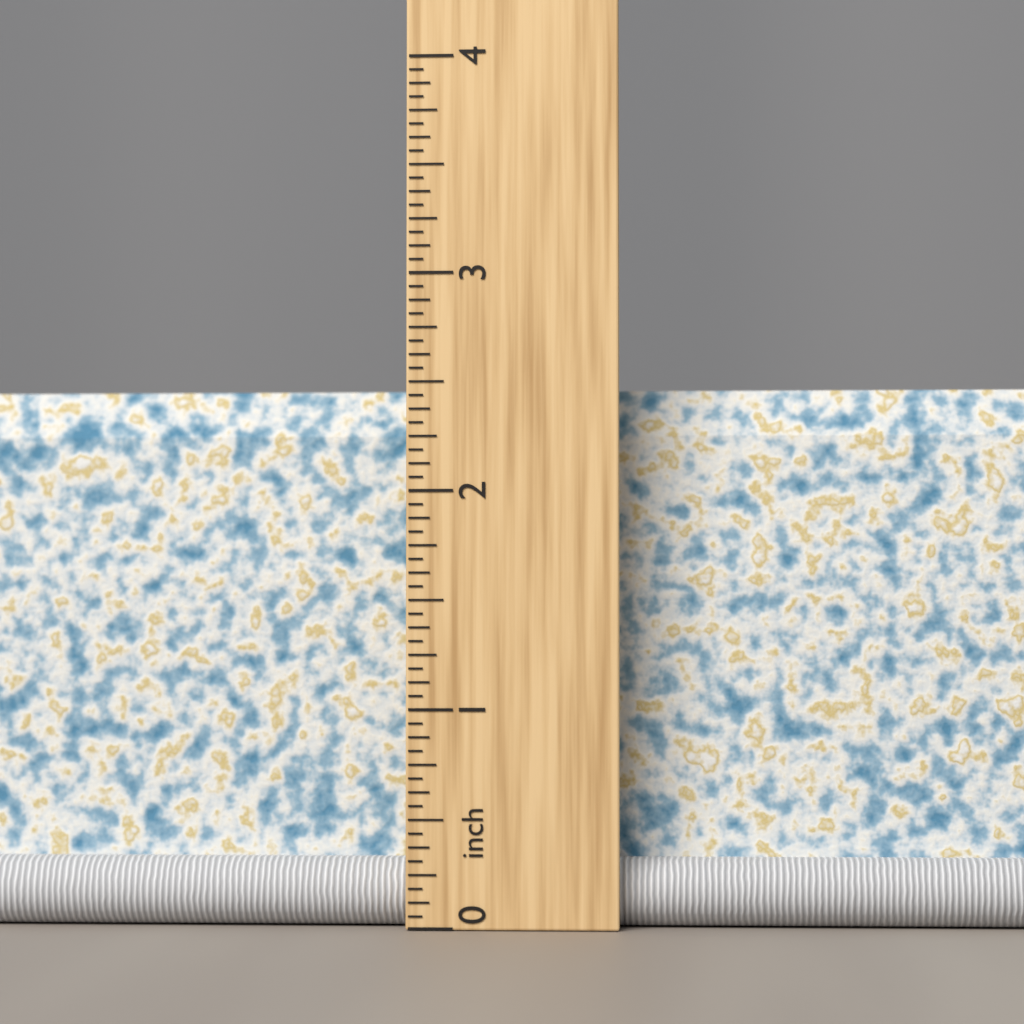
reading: 2.5000 inch
